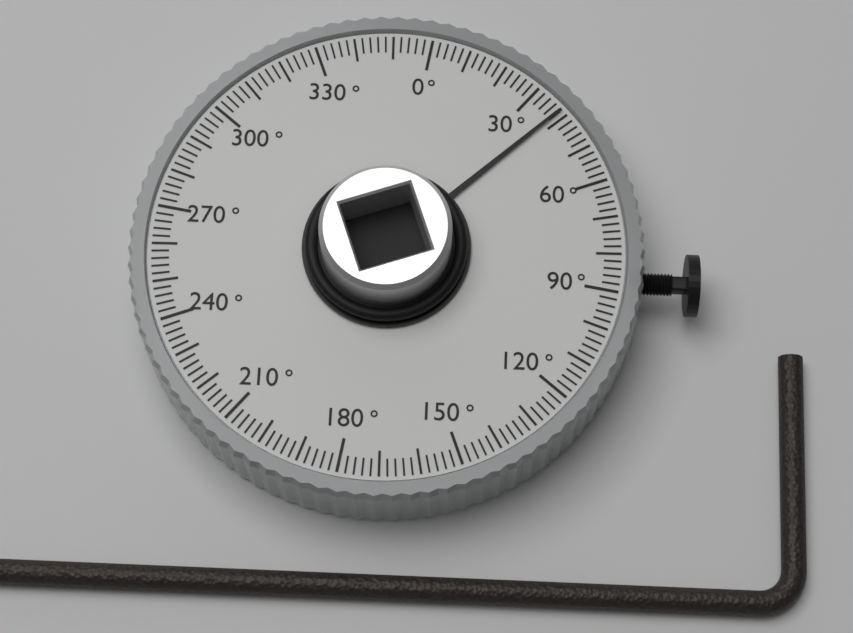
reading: 38 °
